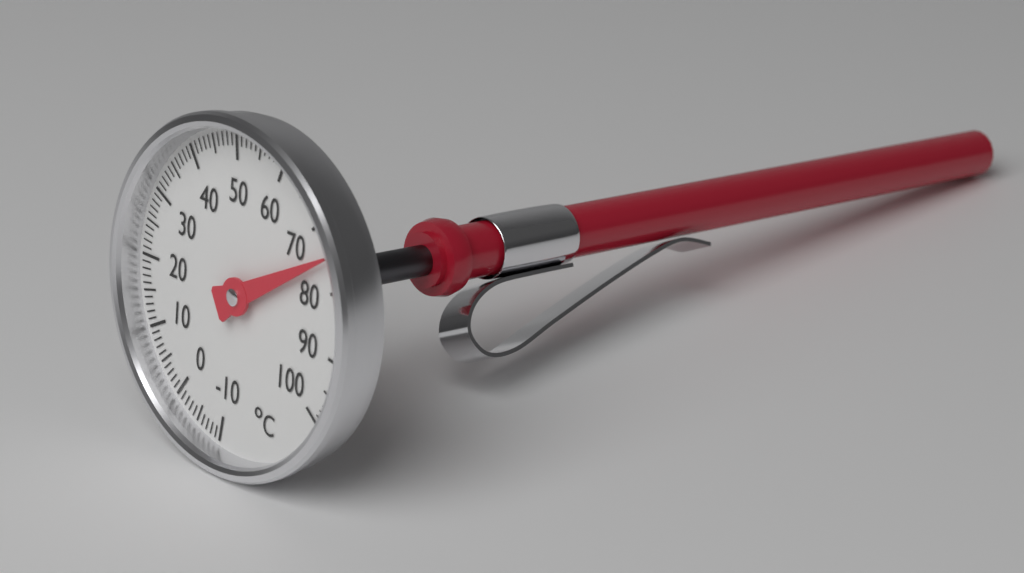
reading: 75 °C
